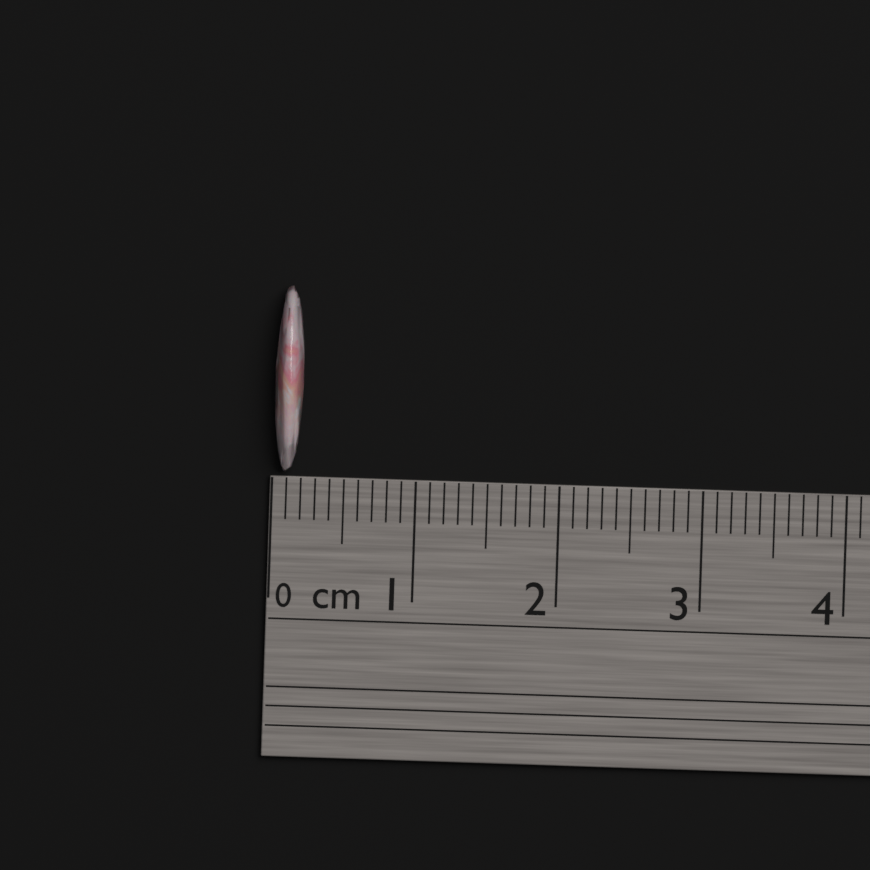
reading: 0.2 cm
